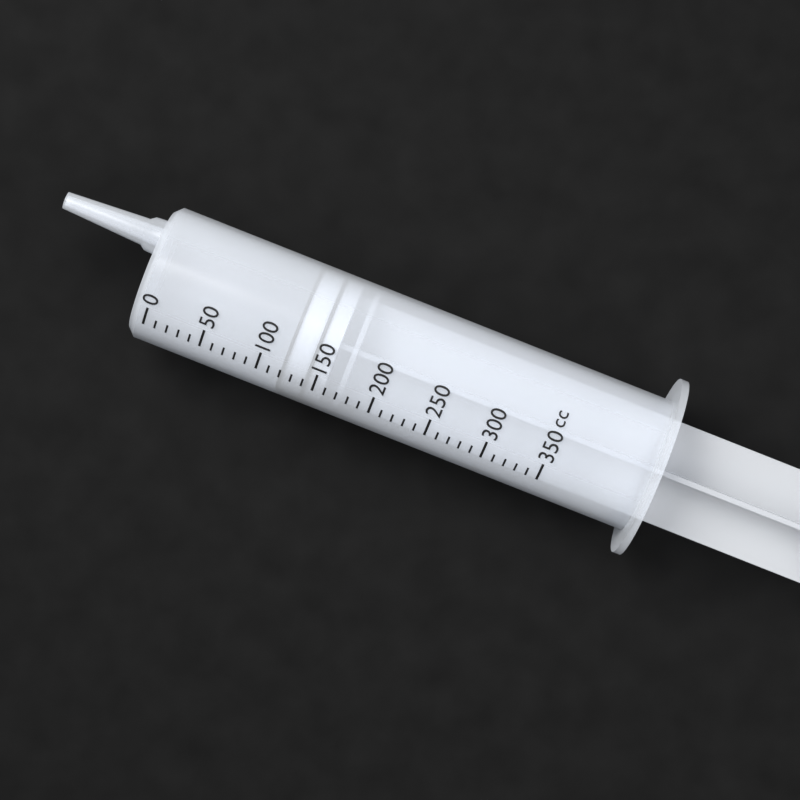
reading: 120 cc
